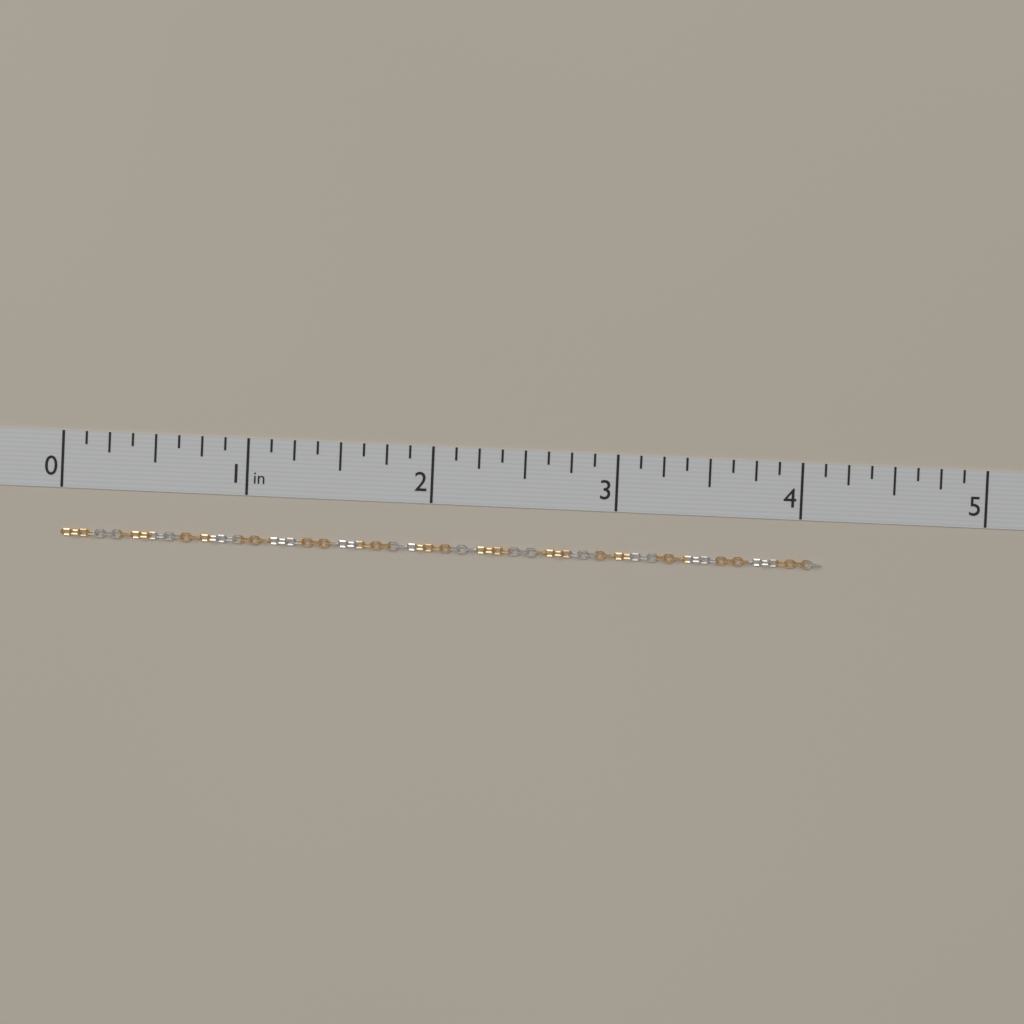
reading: 4.125 in
